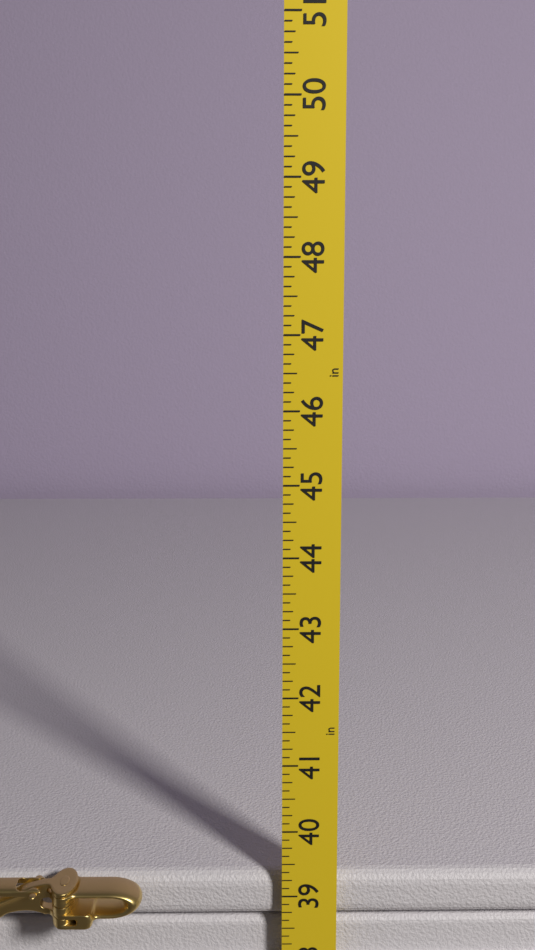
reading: 39.250 in
